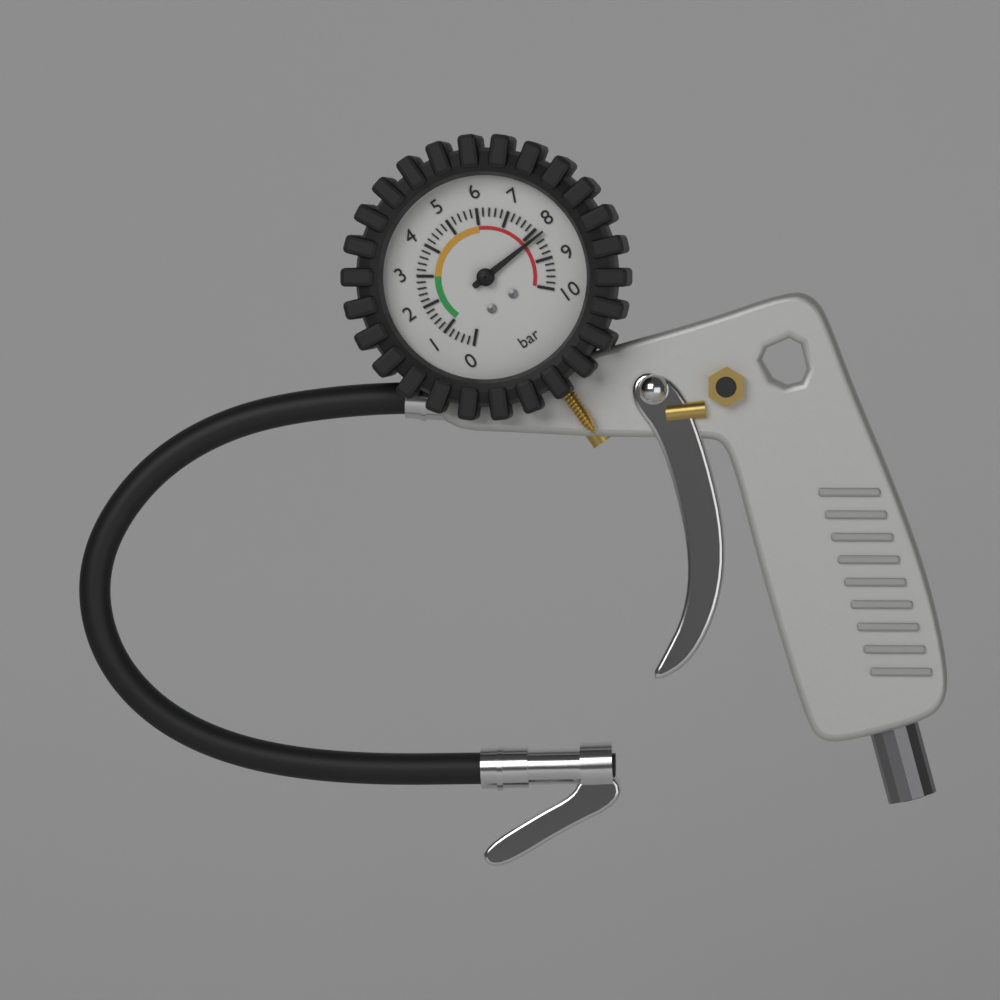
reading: 8.2 bar
